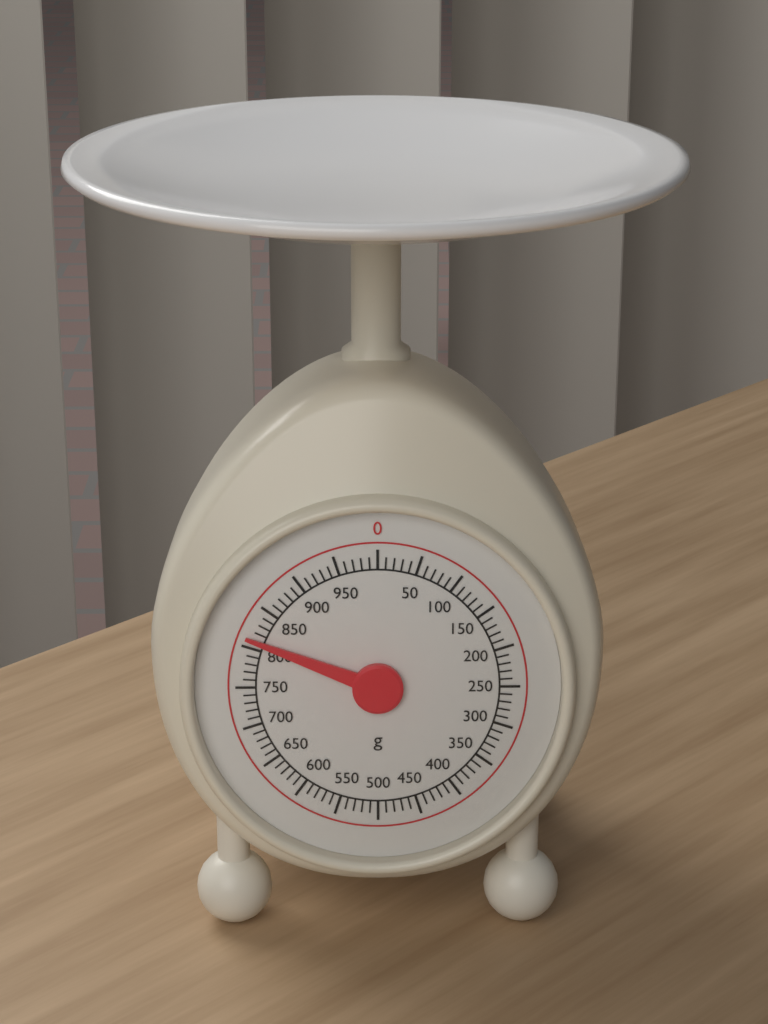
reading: 810 g
